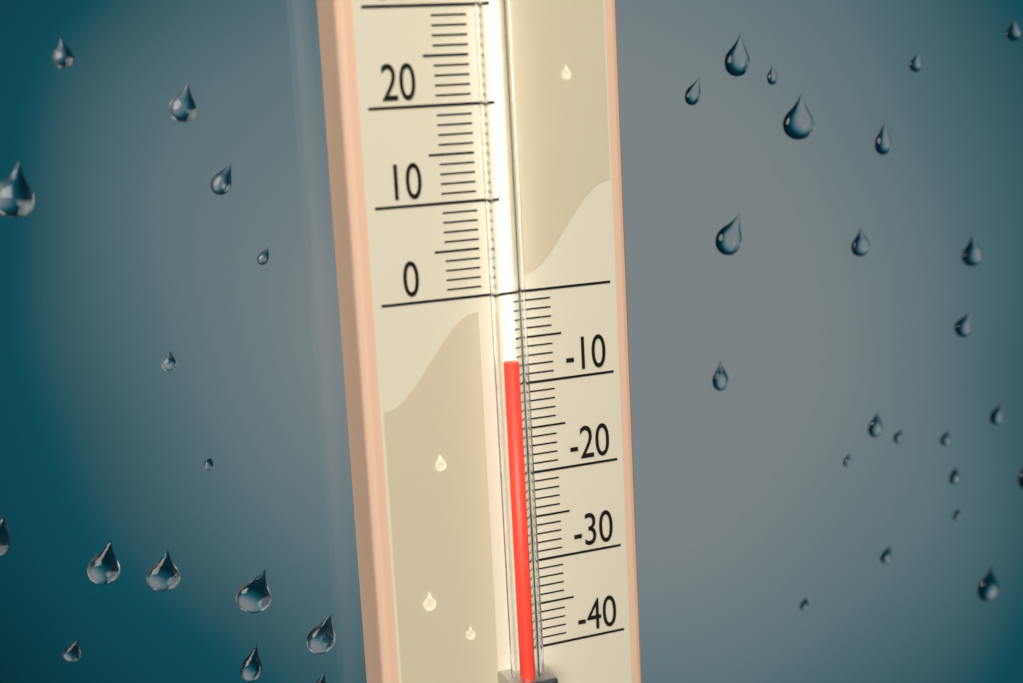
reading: -7 (no unit)
